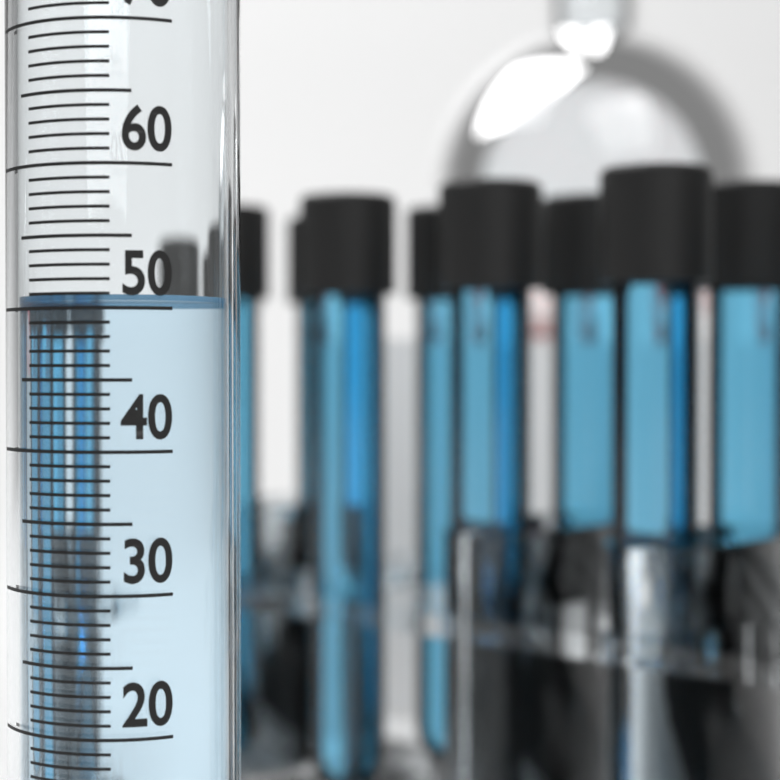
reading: 51 ml
